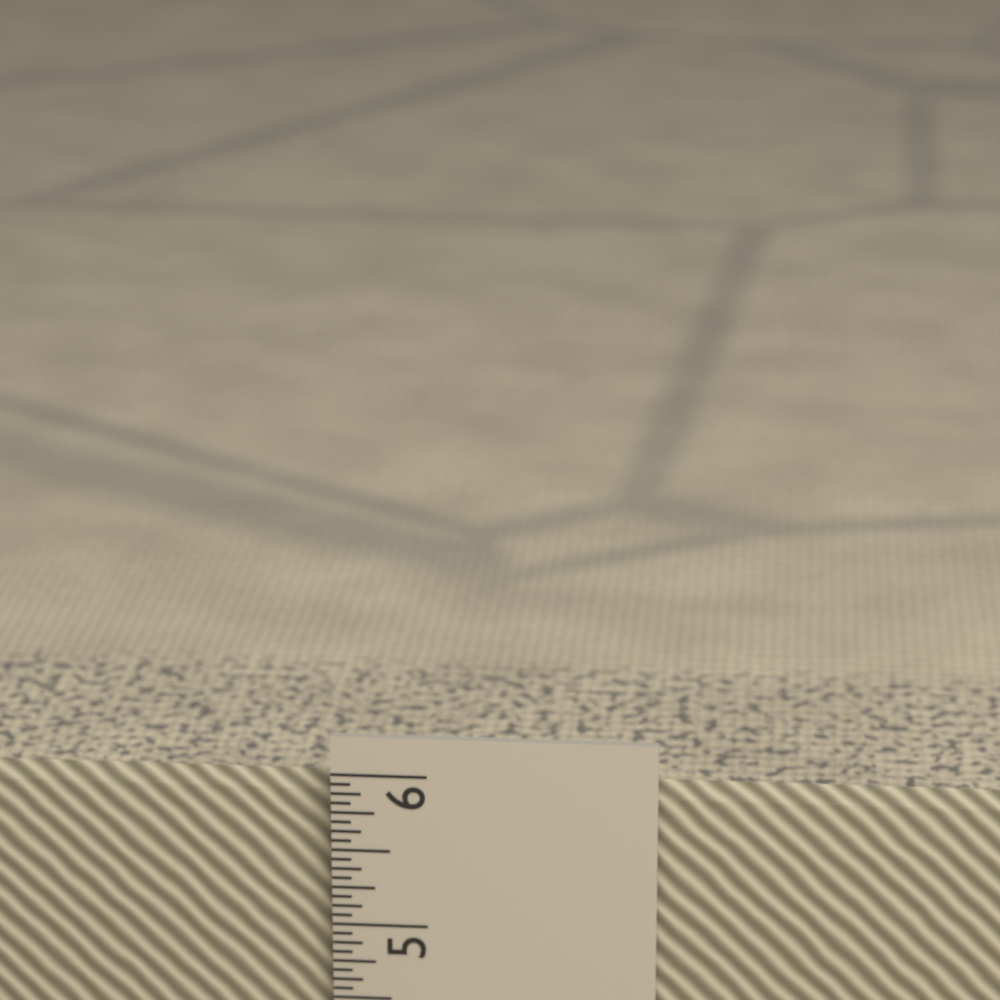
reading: 5.9375 in
